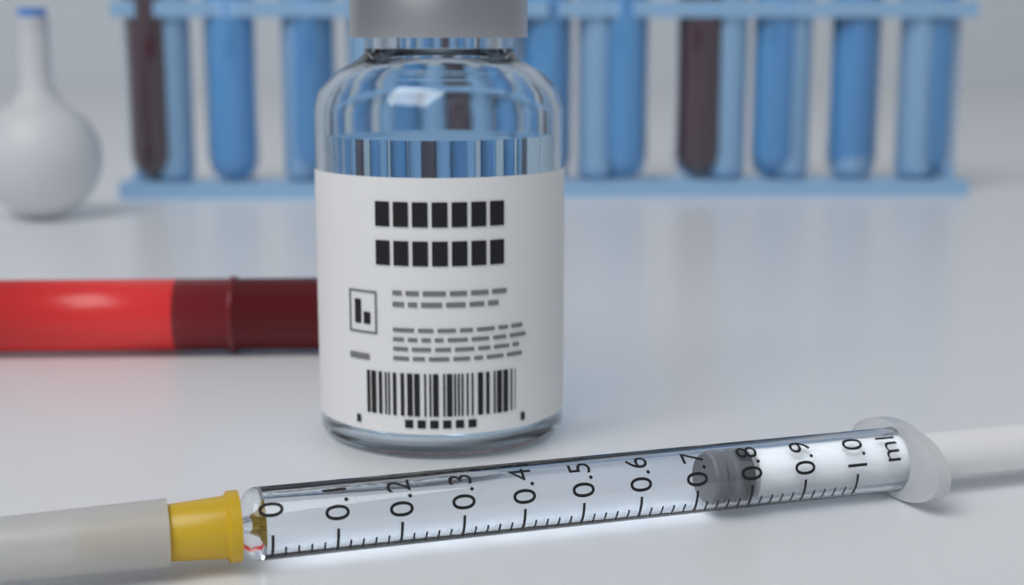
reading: 0.74 ml
